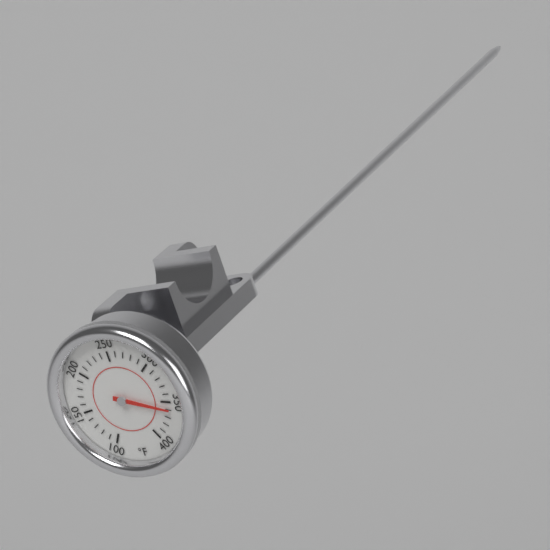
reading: 360 °F
